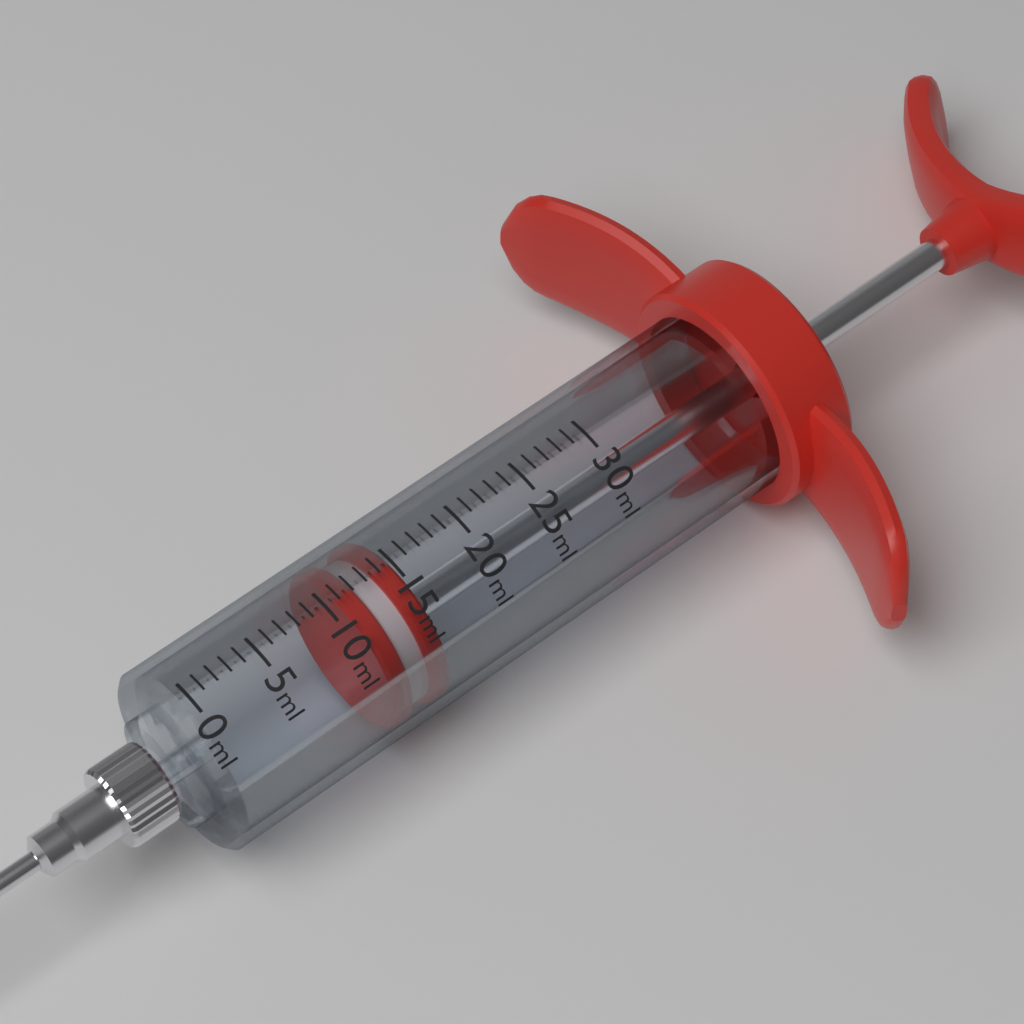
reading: 11 ml
